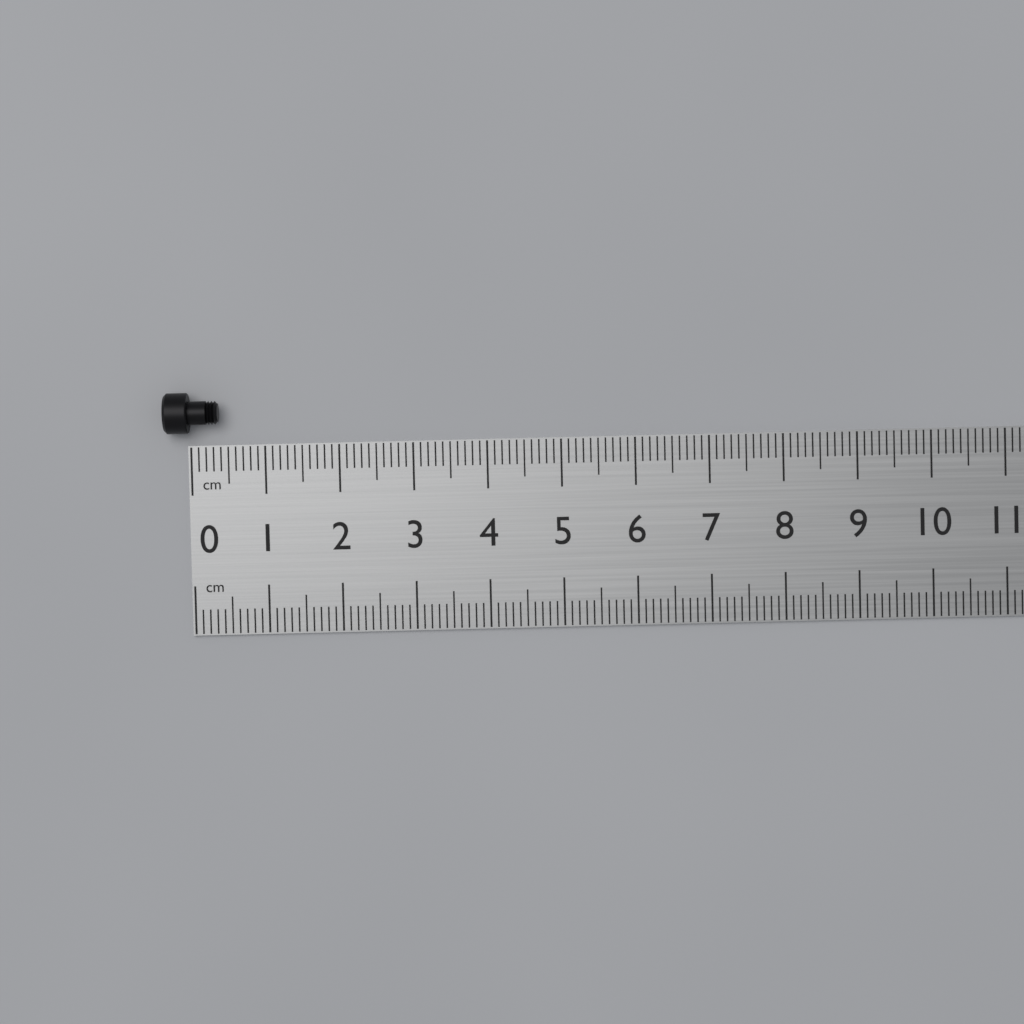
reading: 0.4 cm
